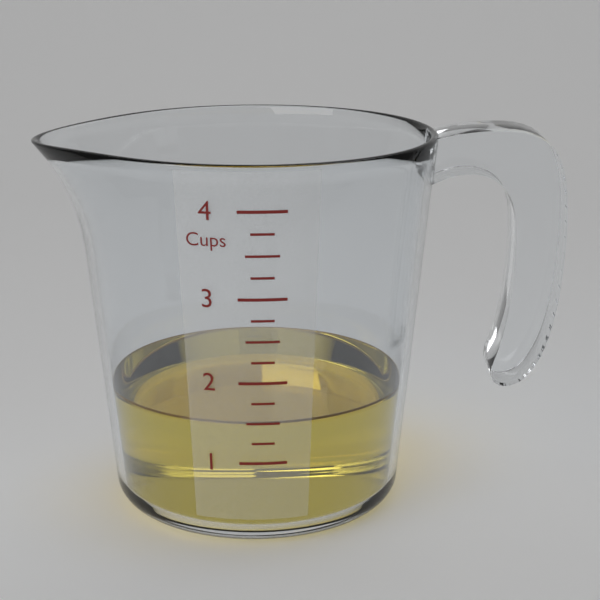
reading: 1.50 cups
